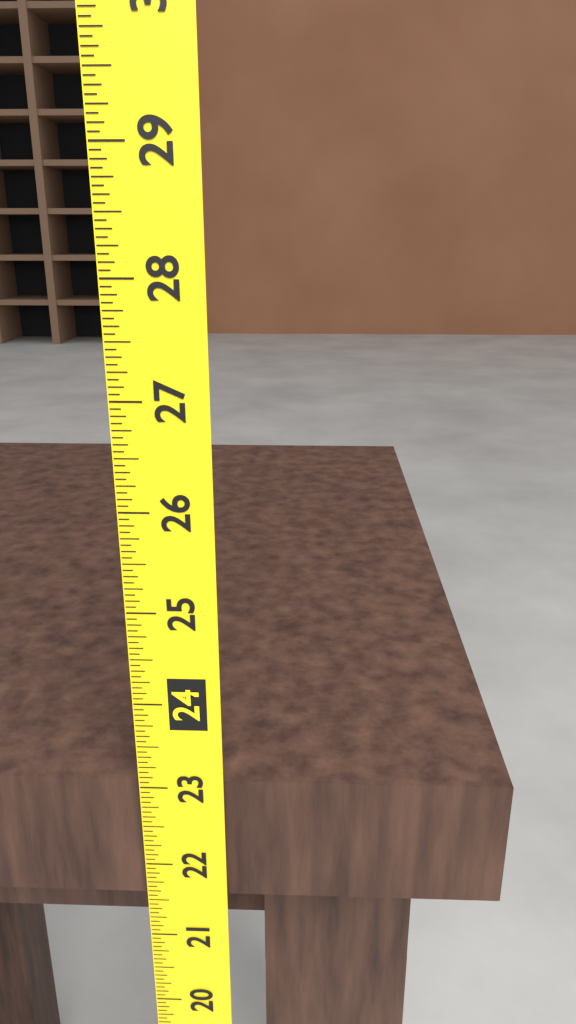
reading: 23.0000 (no unit)
